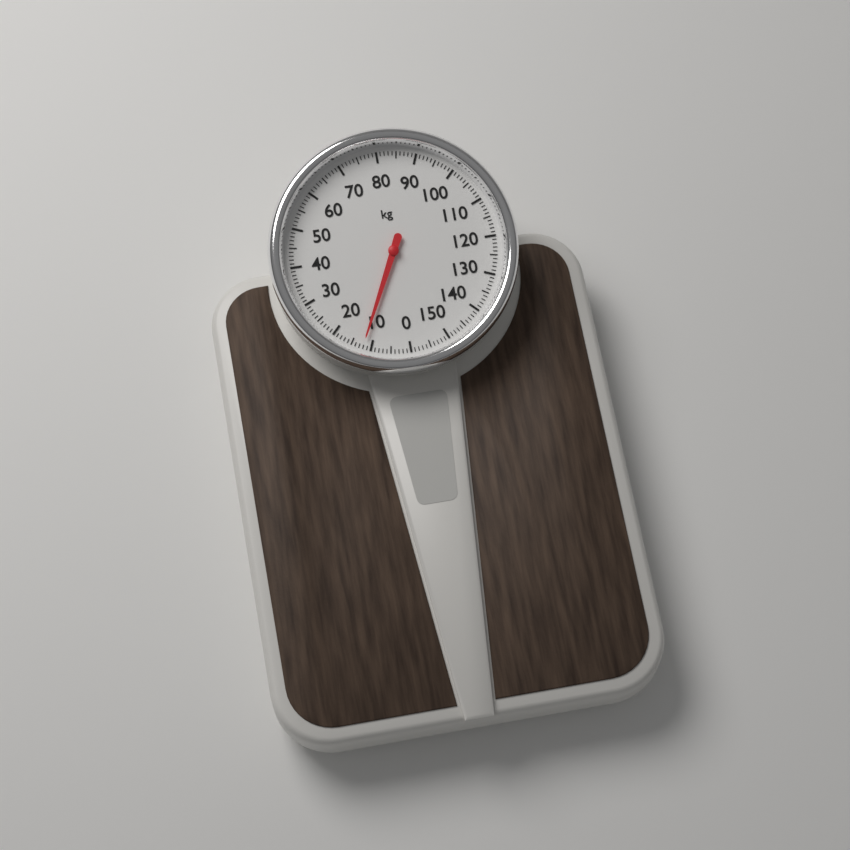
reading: 12 kg
